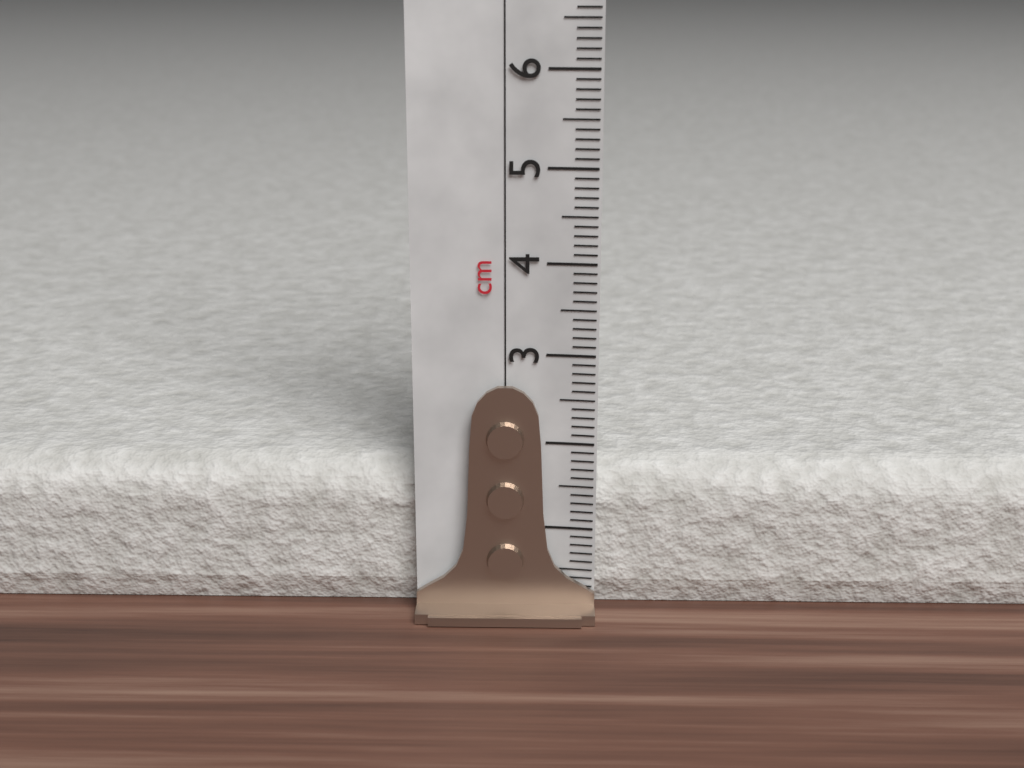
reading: 1.7 cm
